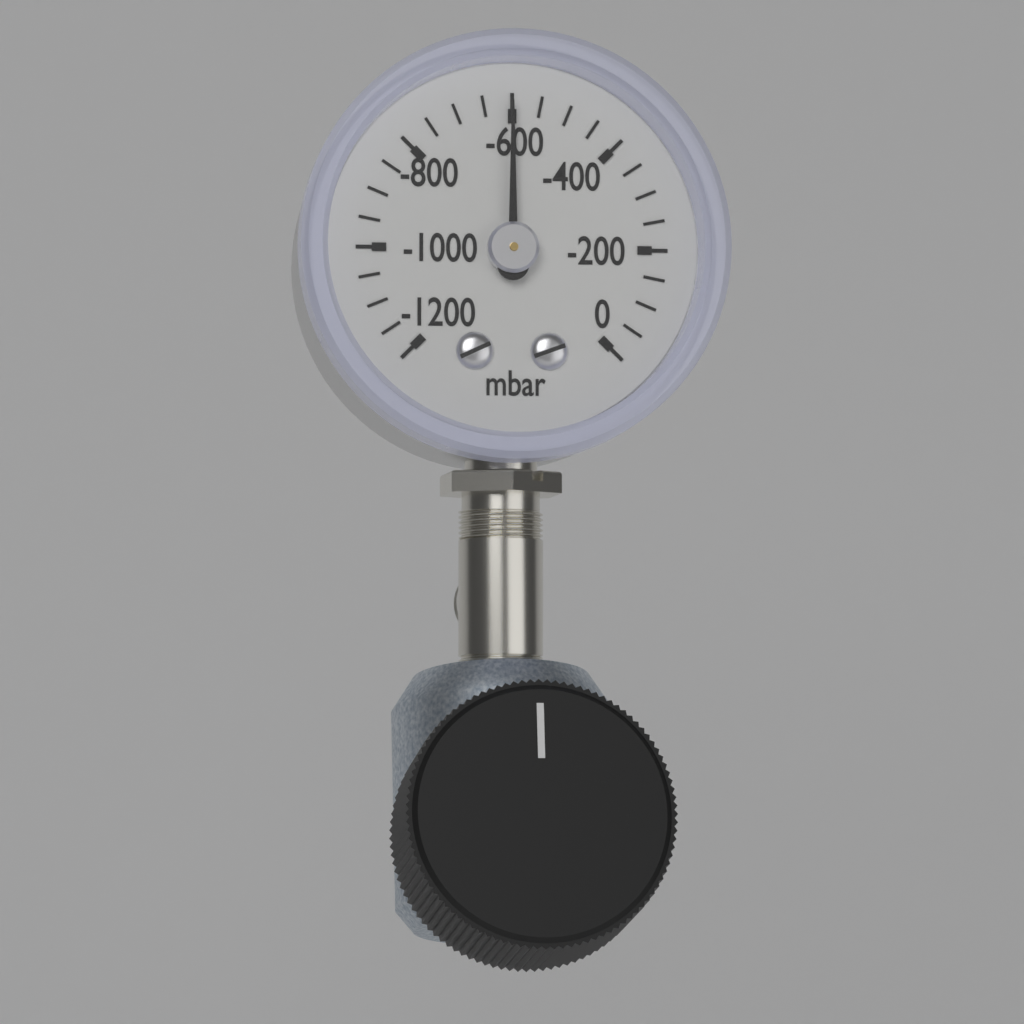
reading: -600 mbar
